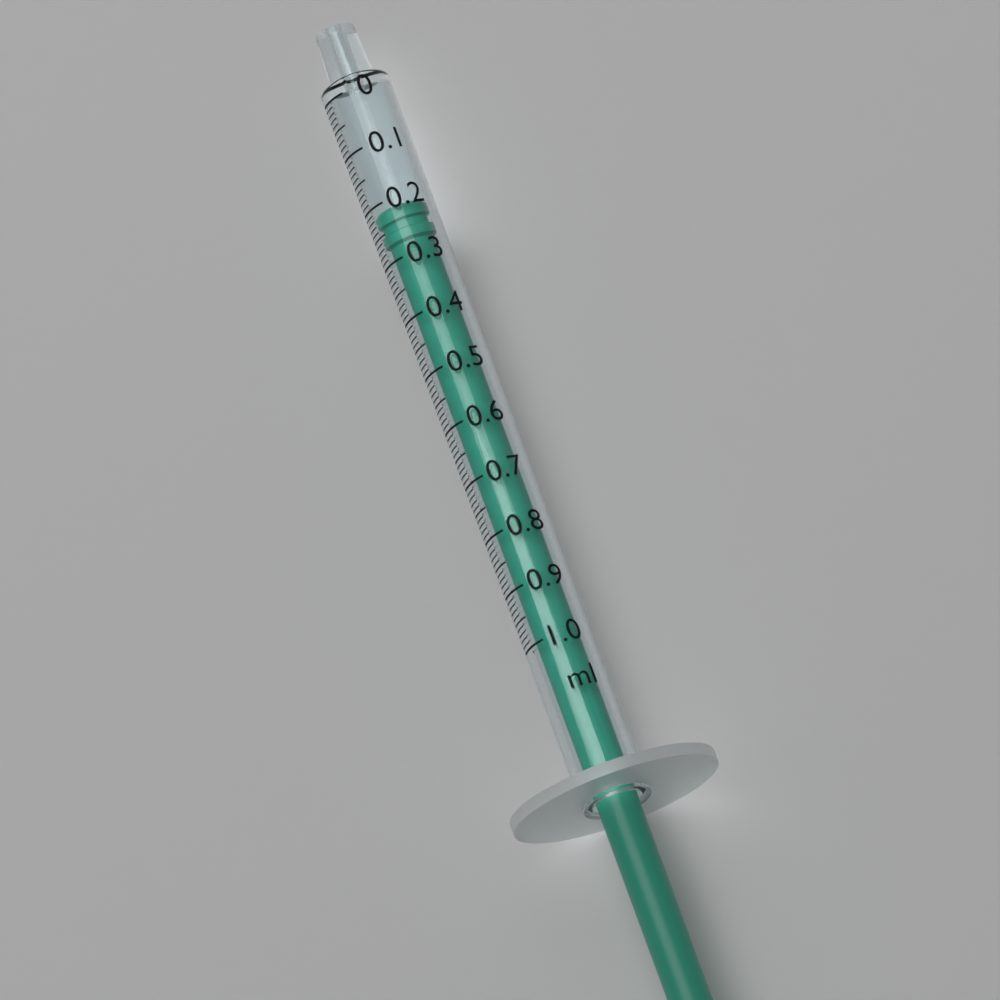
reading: 0.21 ml
